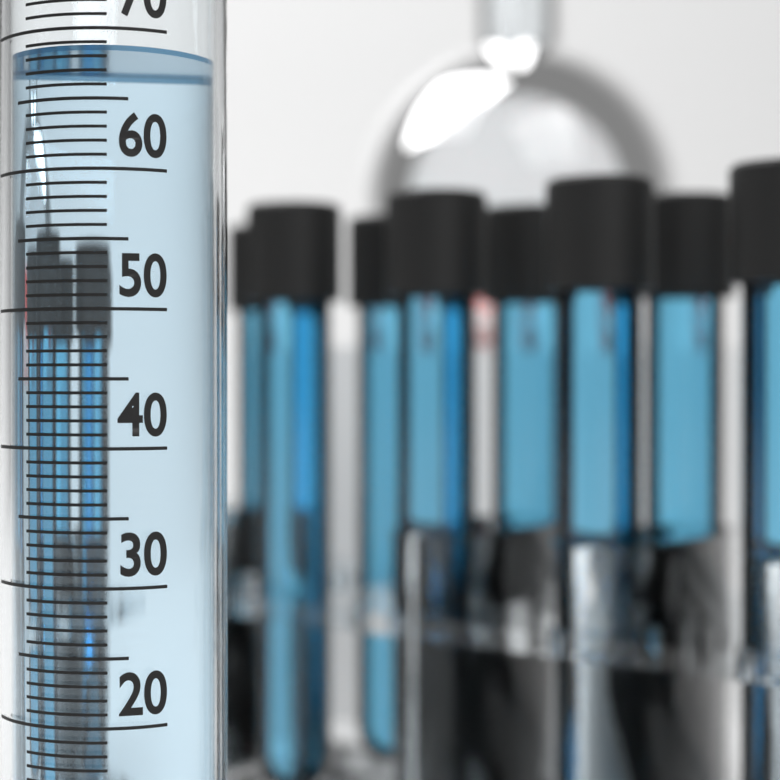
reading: 69 ml
